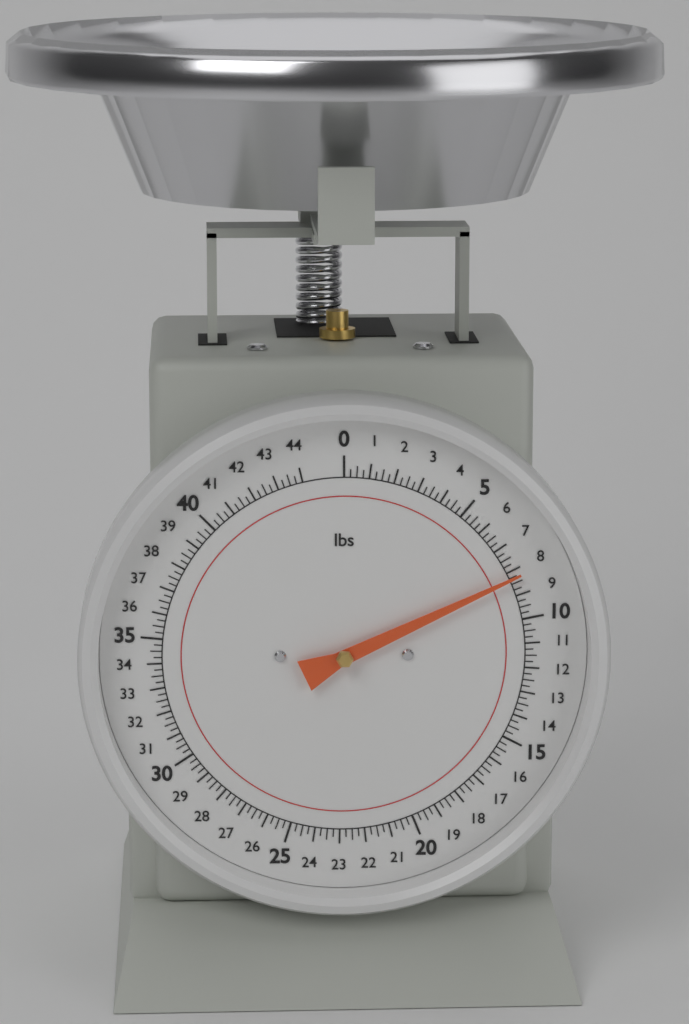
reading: 8.25 lbs
